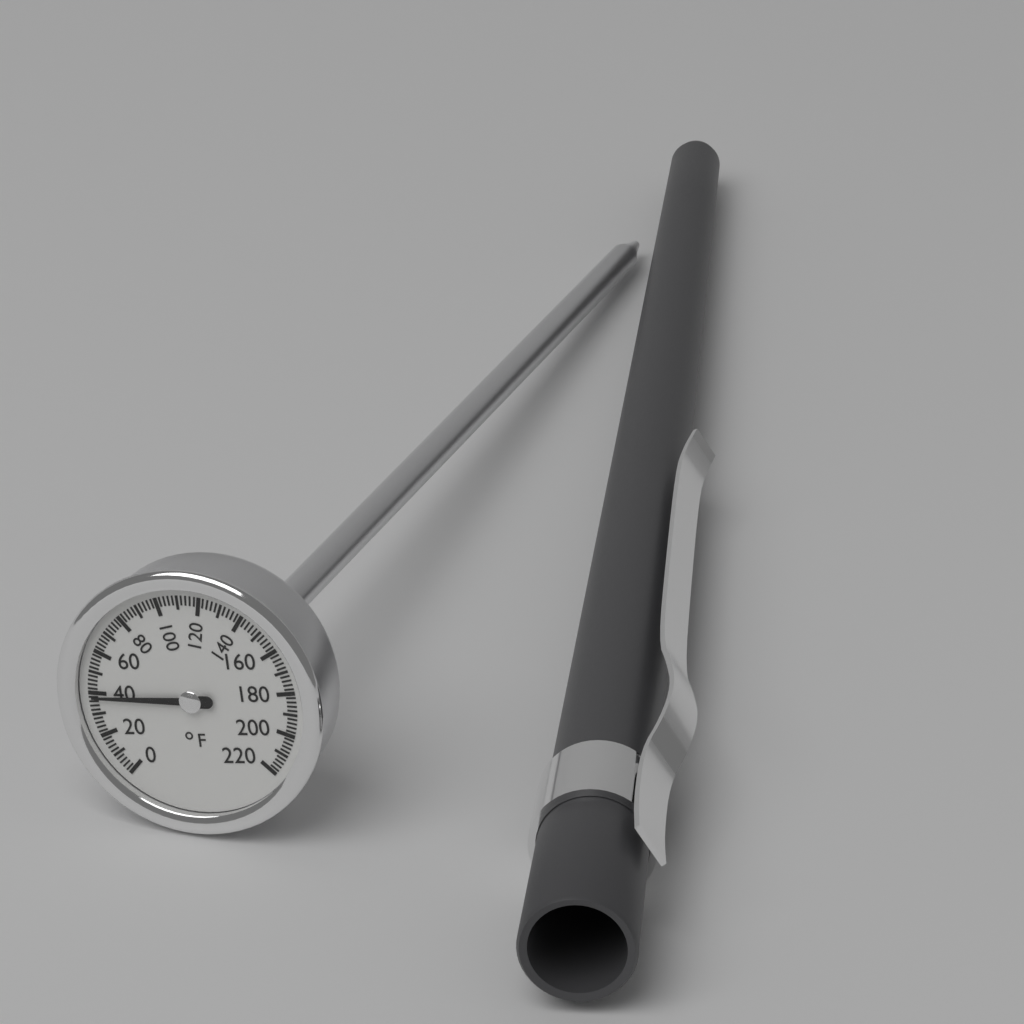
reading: 38 °F
